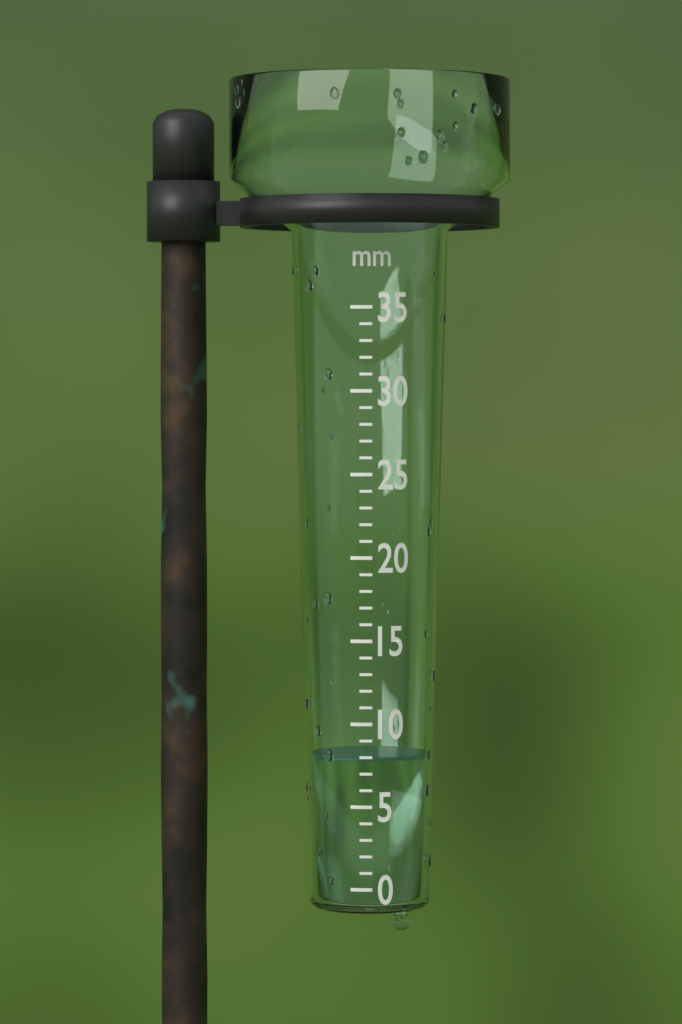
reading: 8 mm
